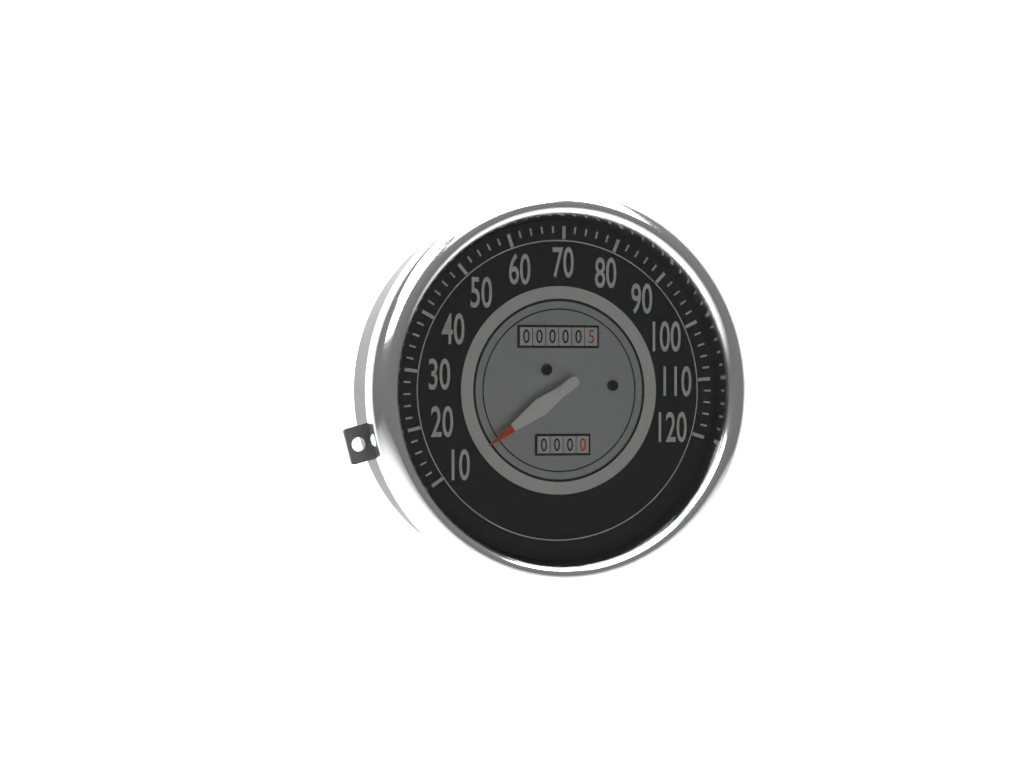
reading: 10 (no unit)
